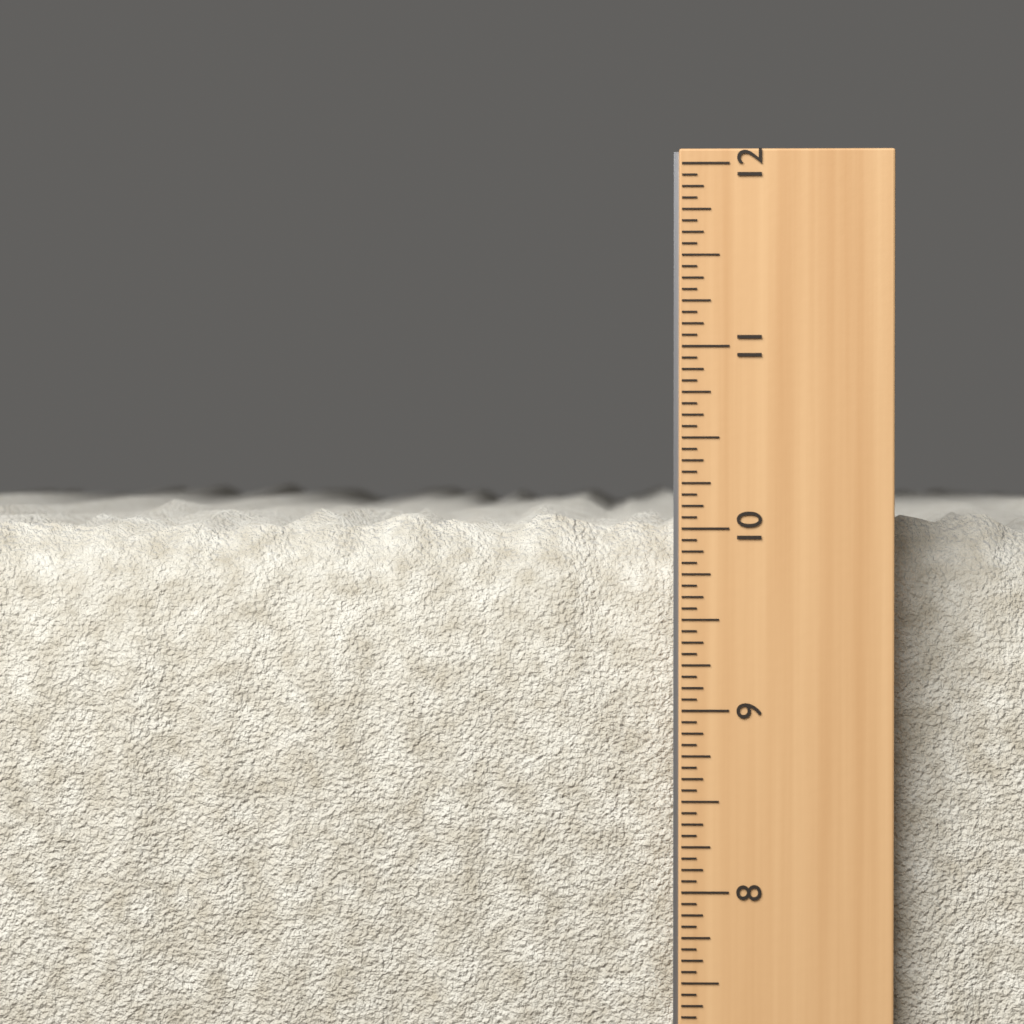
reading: 10.1250 in
